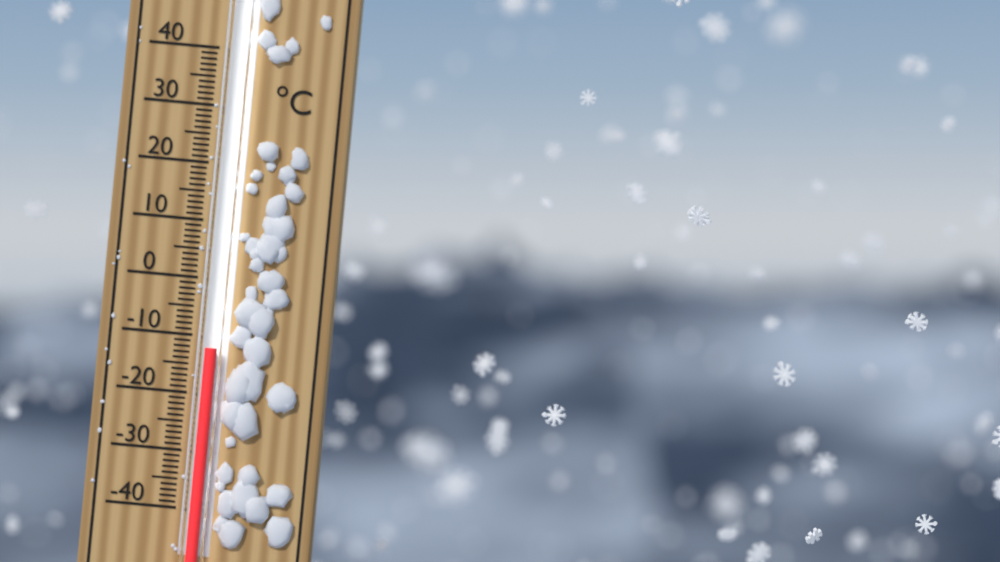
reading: -12 °C
